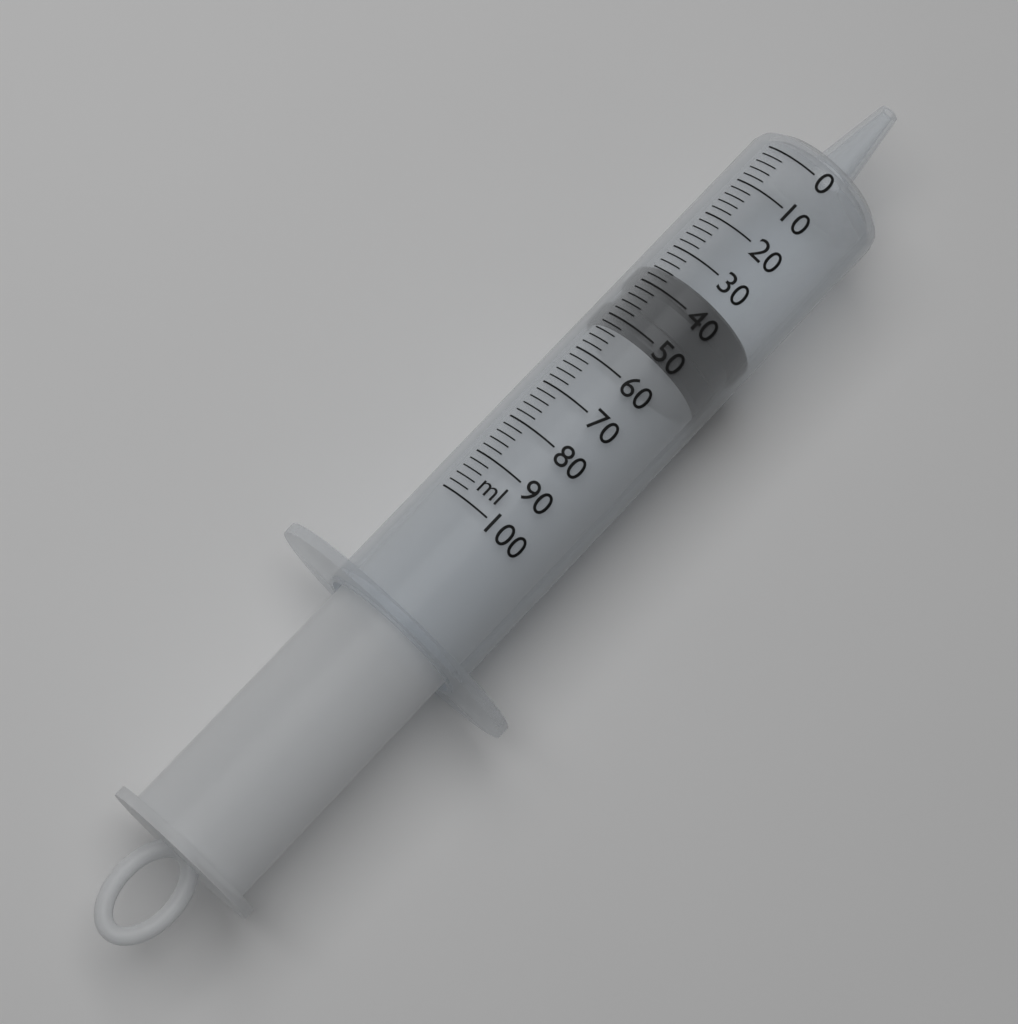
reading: 35 ml
